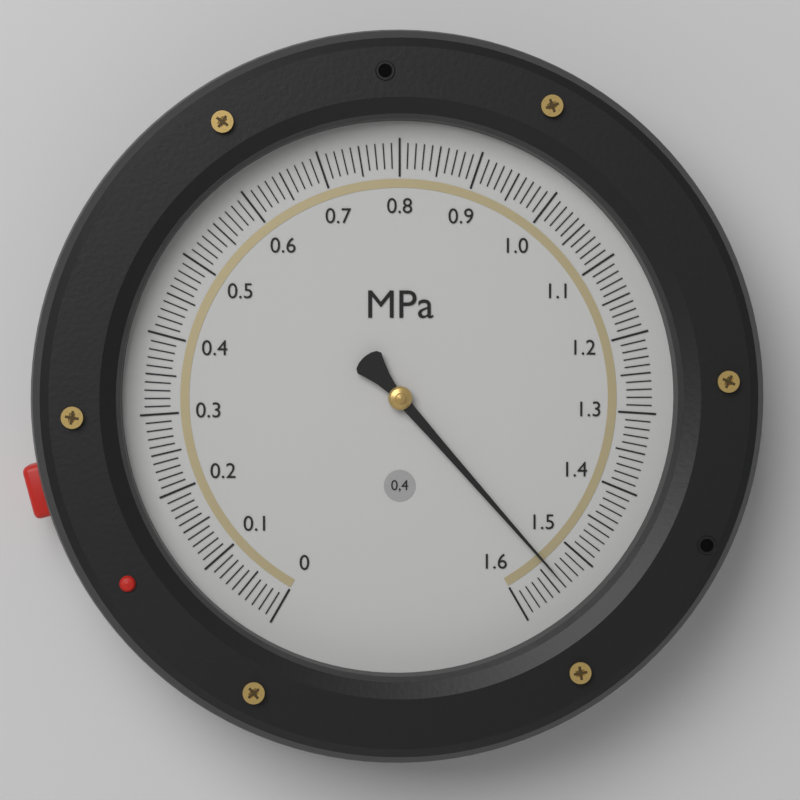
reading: 1.54 MPa
